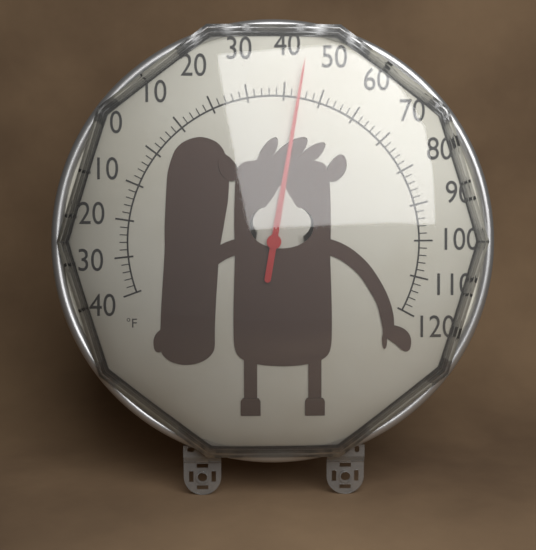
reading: 44 °F
